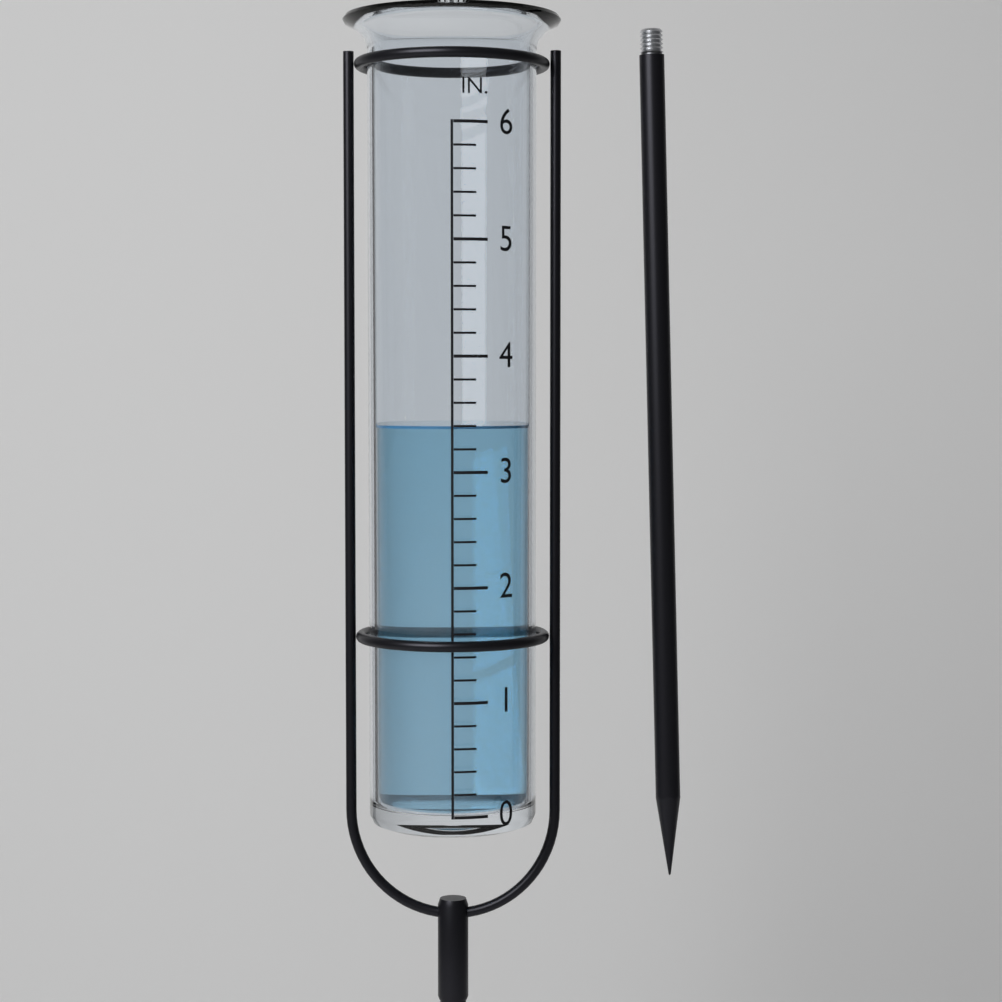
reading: 3.4 in
